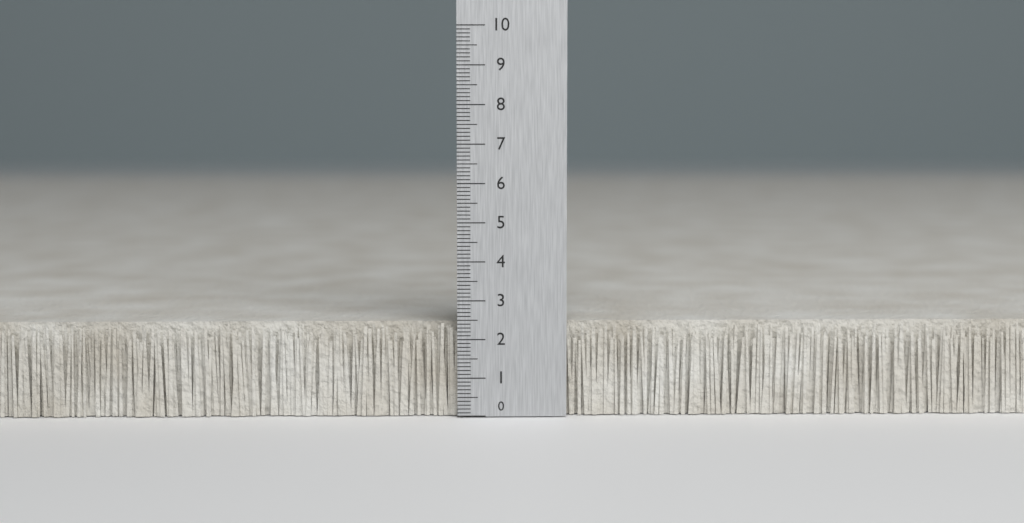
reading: 2.4 (no unit)
